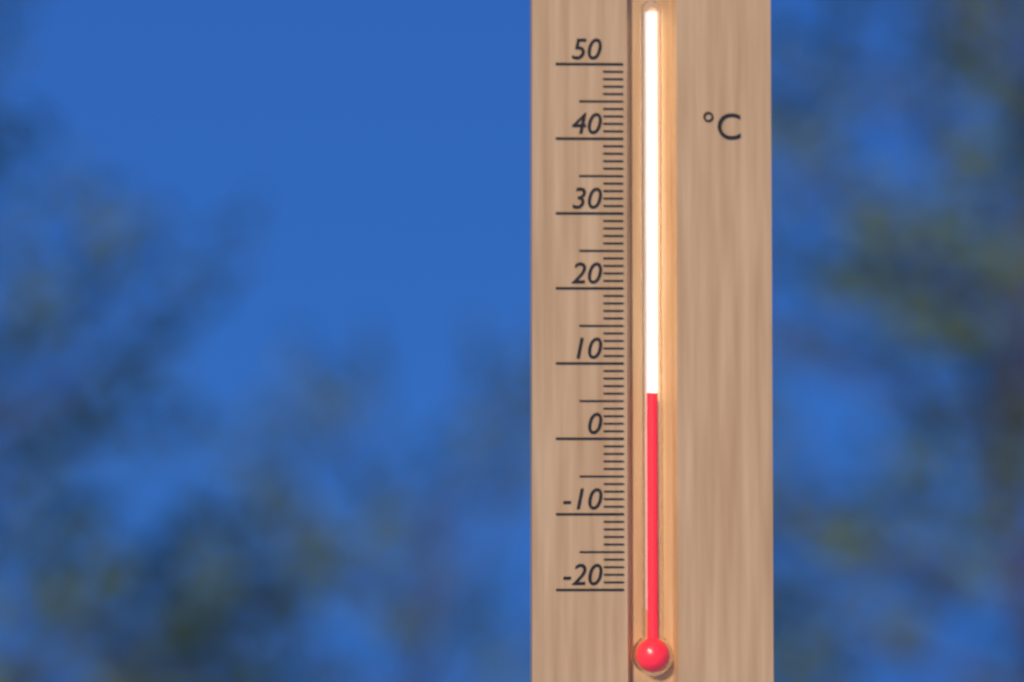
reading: 6 °C
